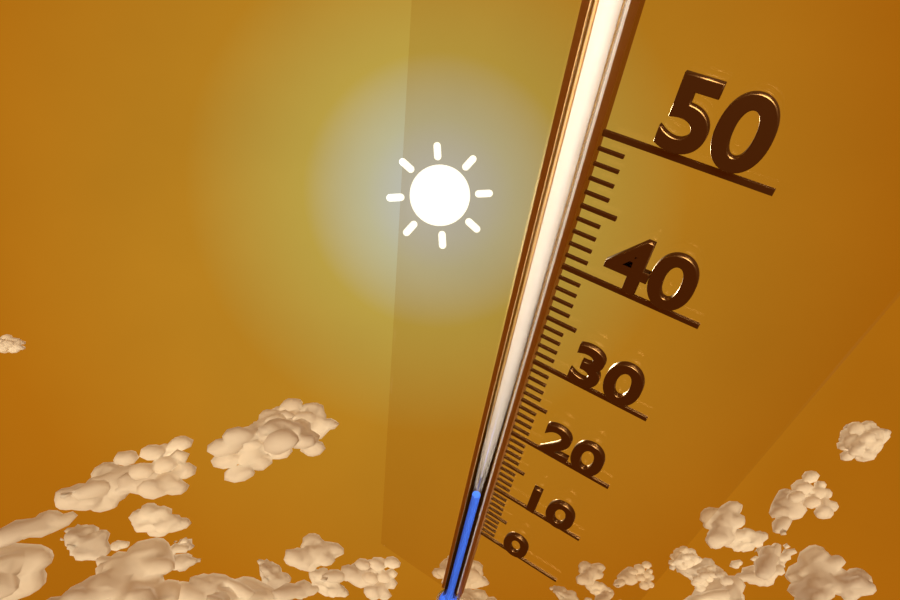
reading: 7 (no unit)
